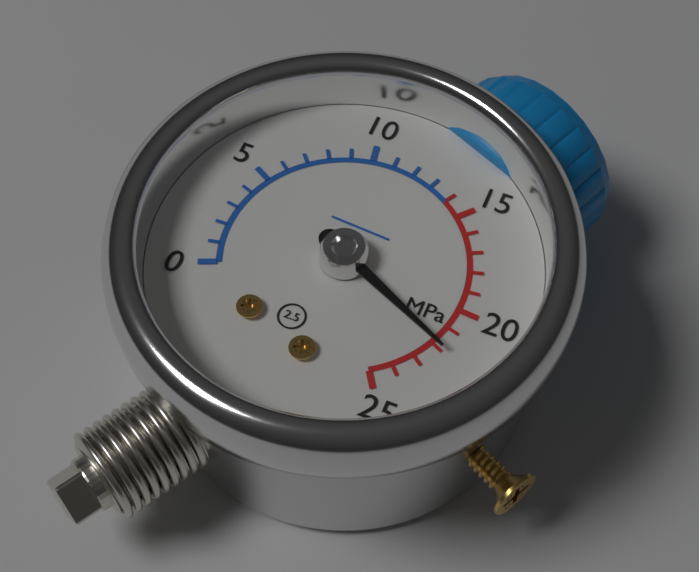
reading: 22 MPa
